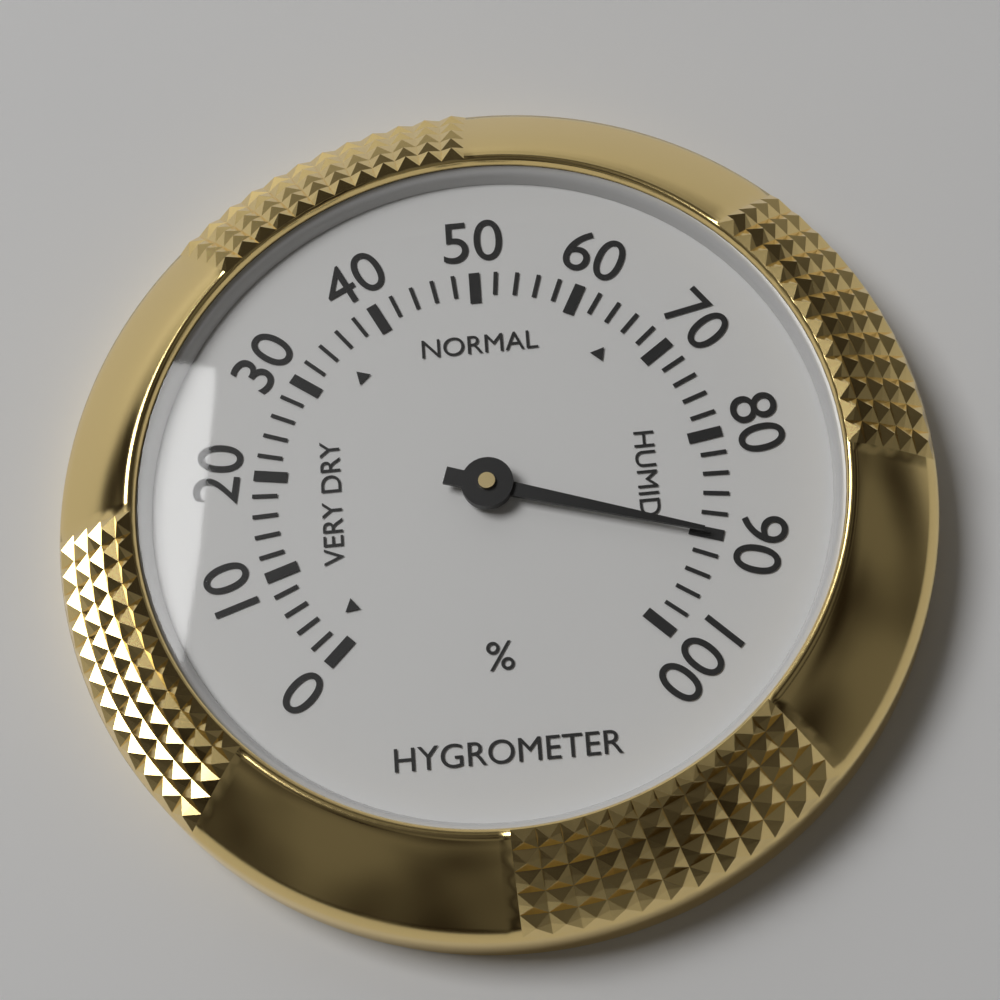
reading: 90 %
